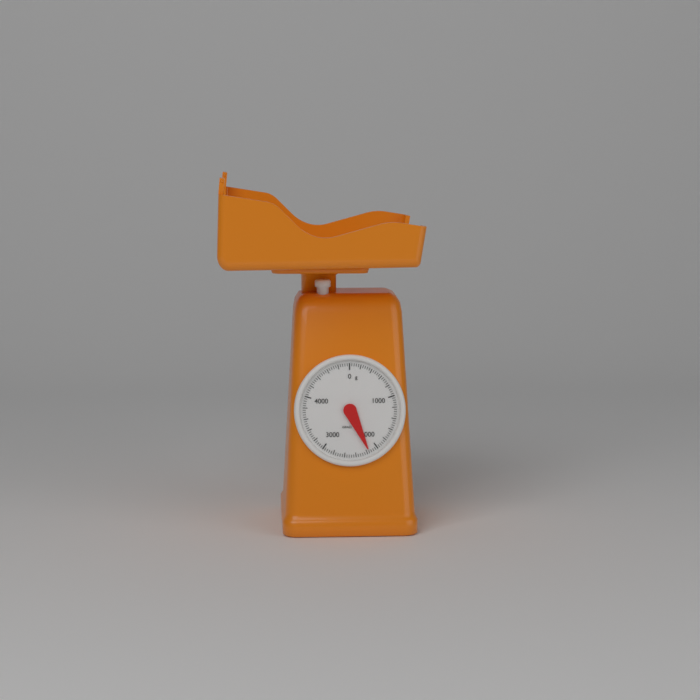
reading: 2160 g
